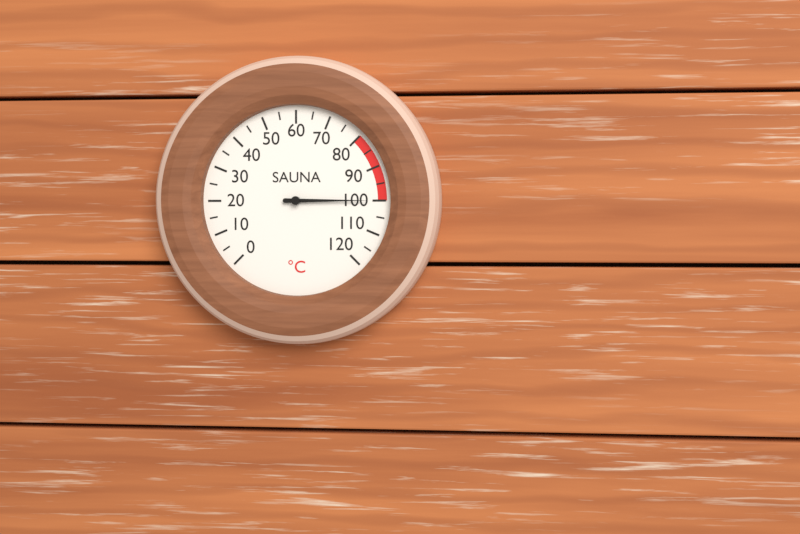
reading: 100 °C
